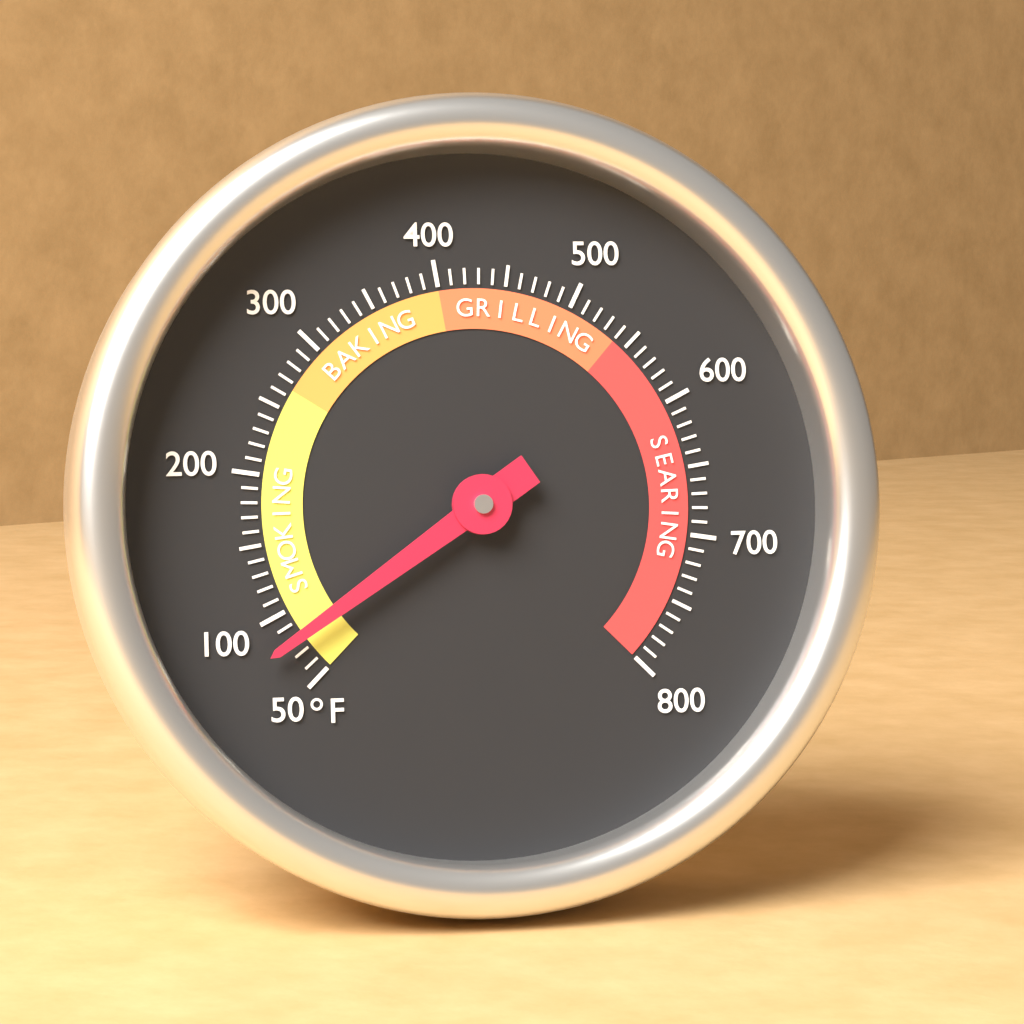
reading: 80 °F
